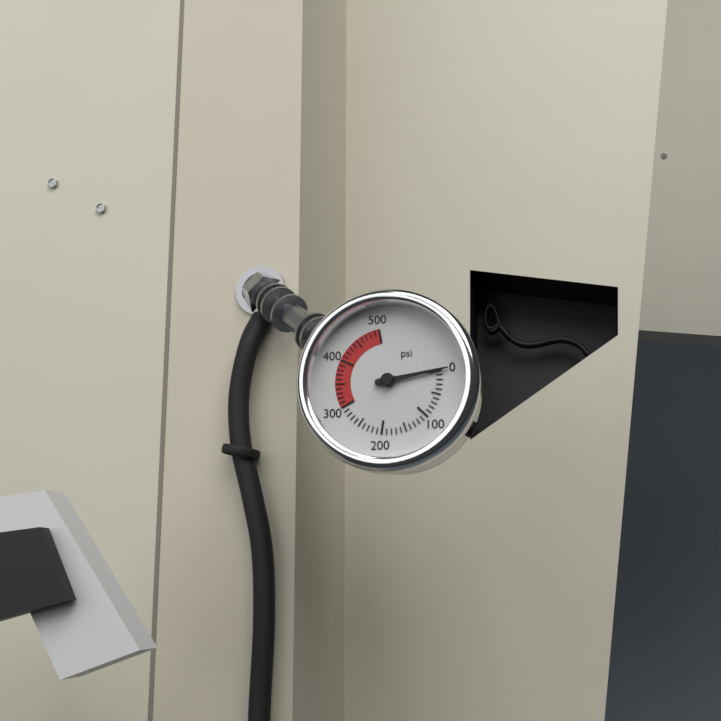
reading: 0 psi
